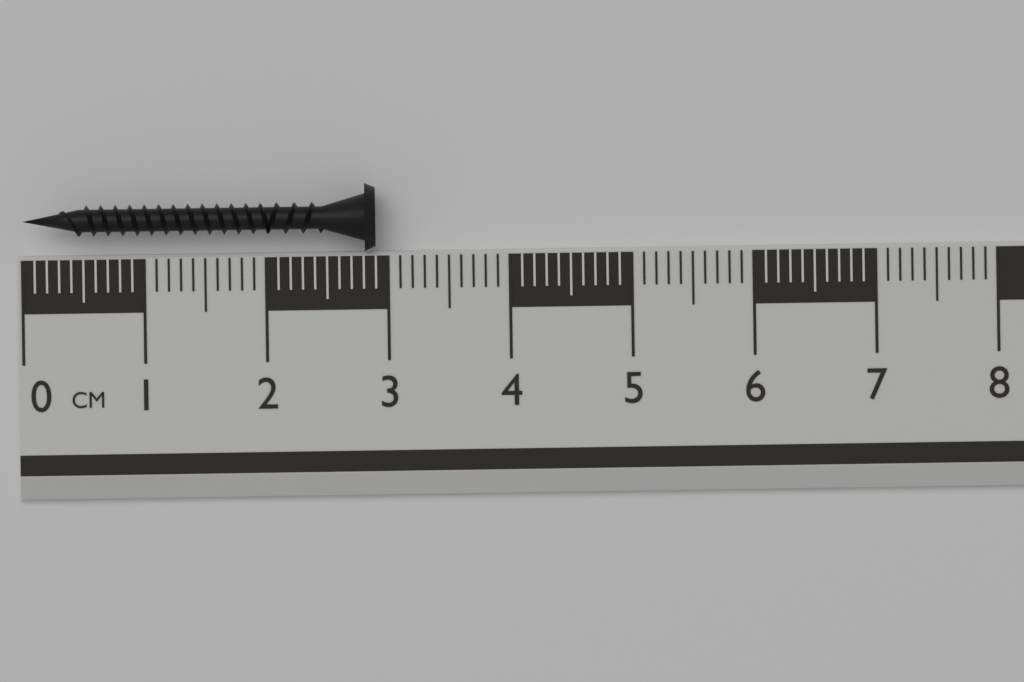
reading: 2.9 cm
